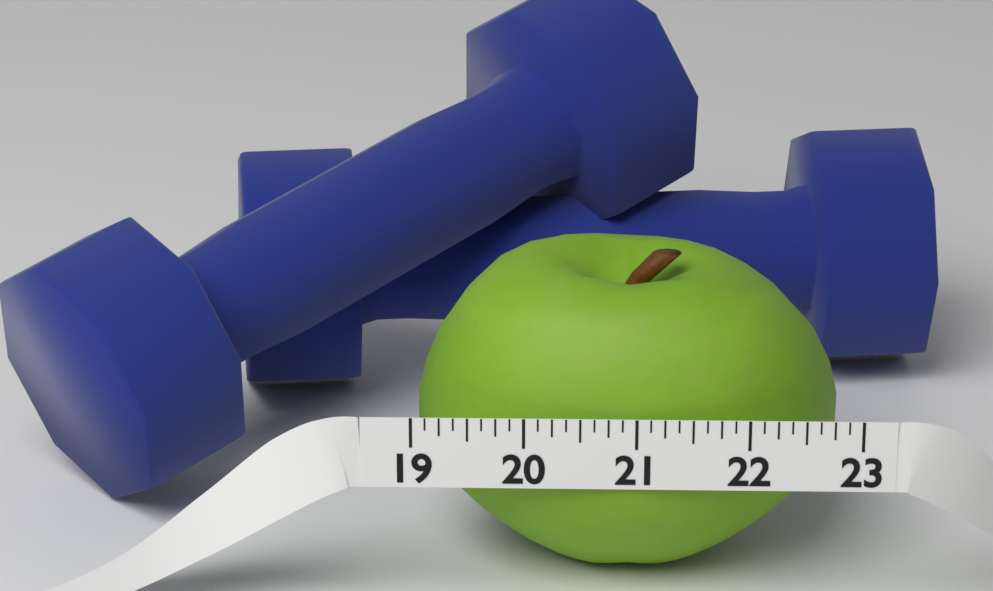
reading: 22.875 (no unit)
